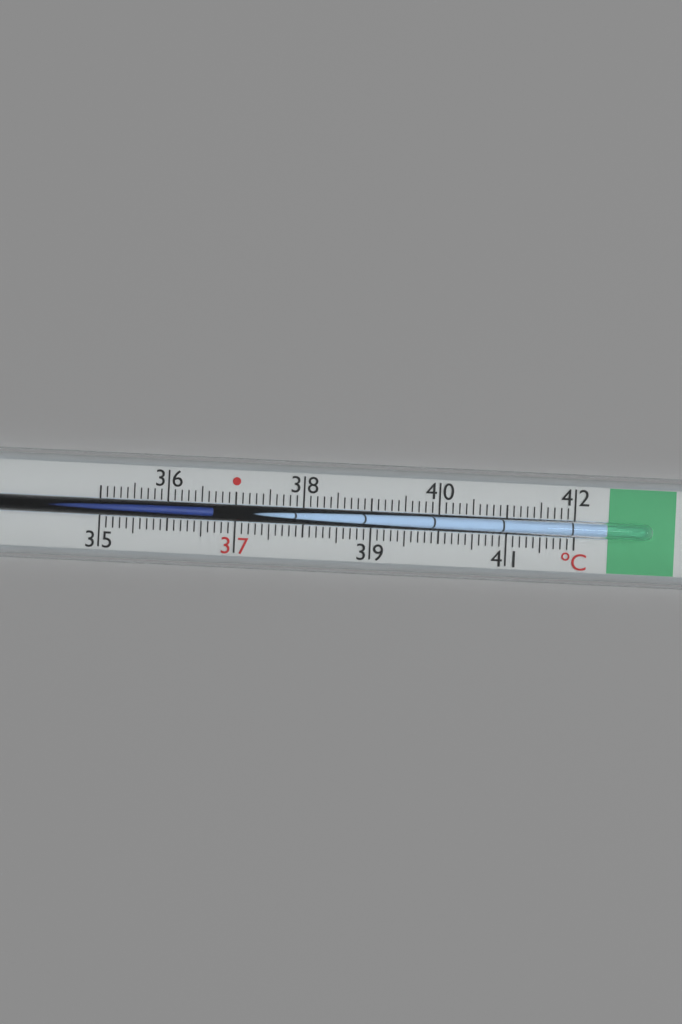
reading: 36.7 °C
